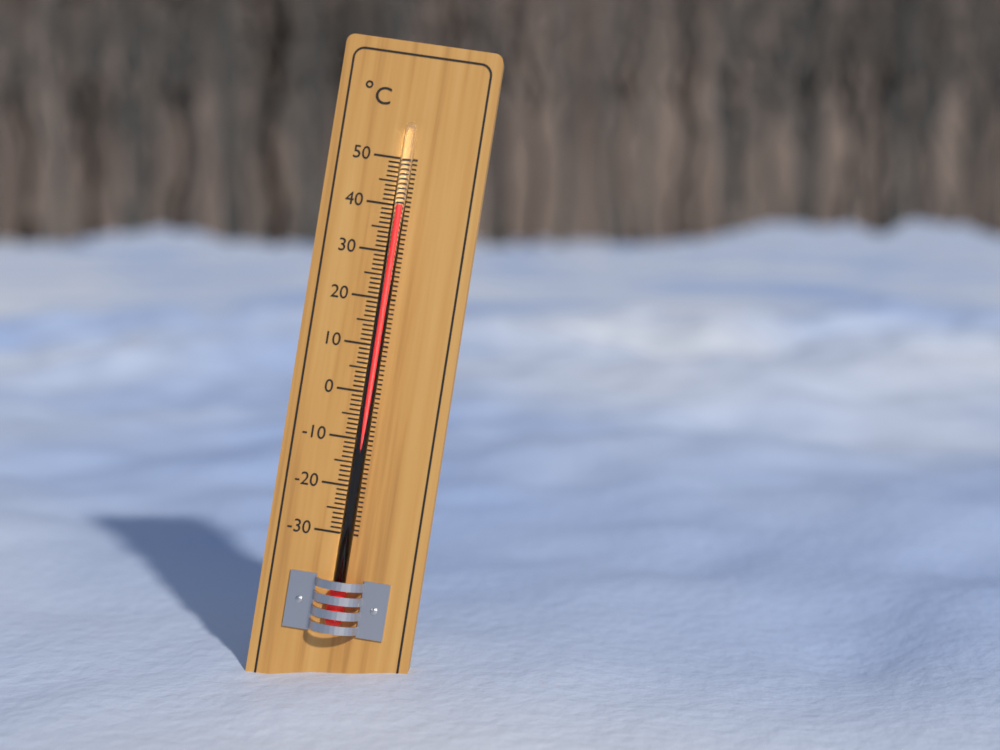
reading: 40 °C
